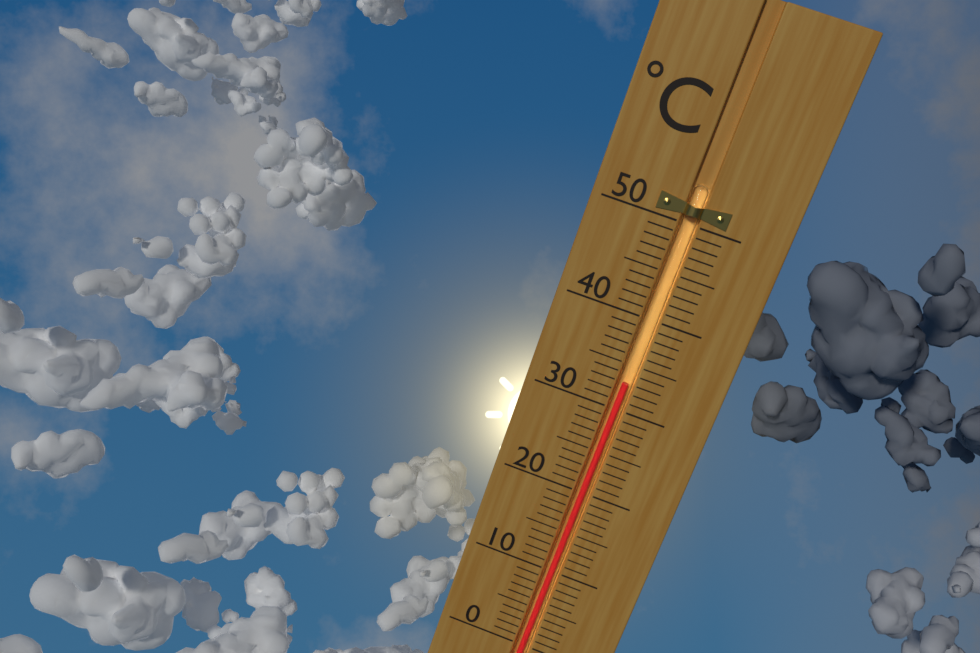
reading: 33 °C
